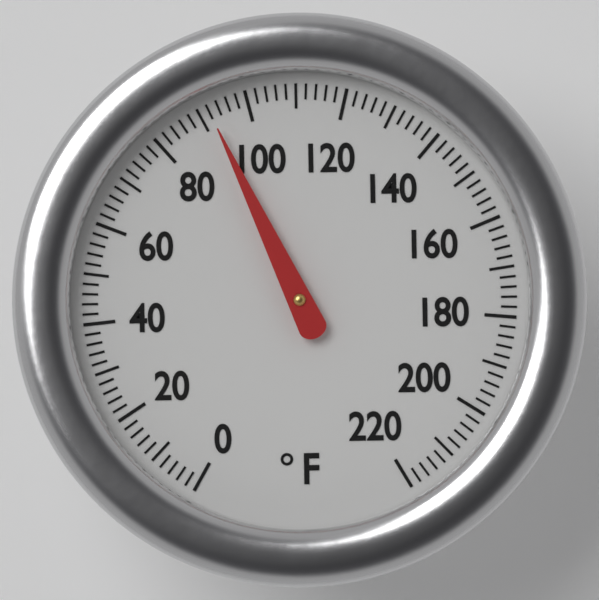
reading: 92 °F
